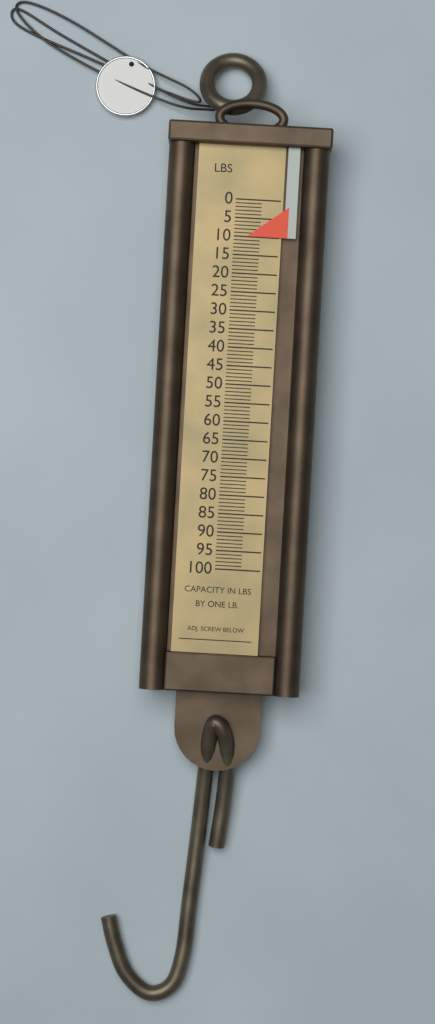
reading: 10 lb
